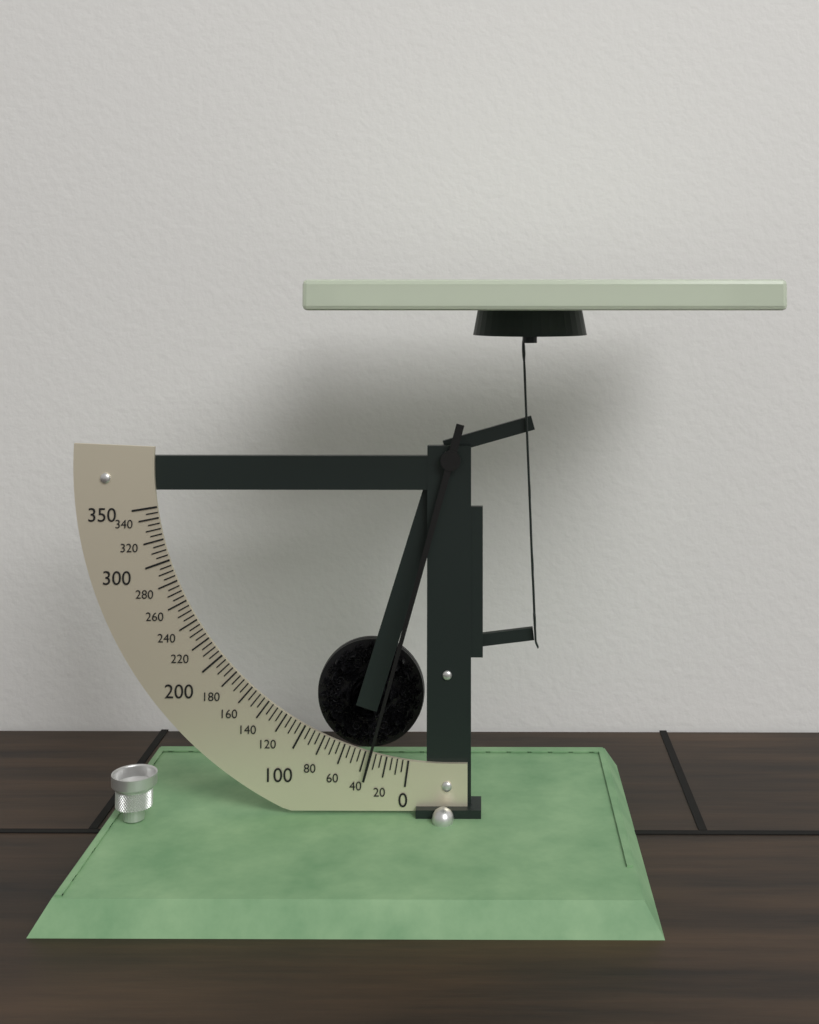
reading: 35 (no unit)
